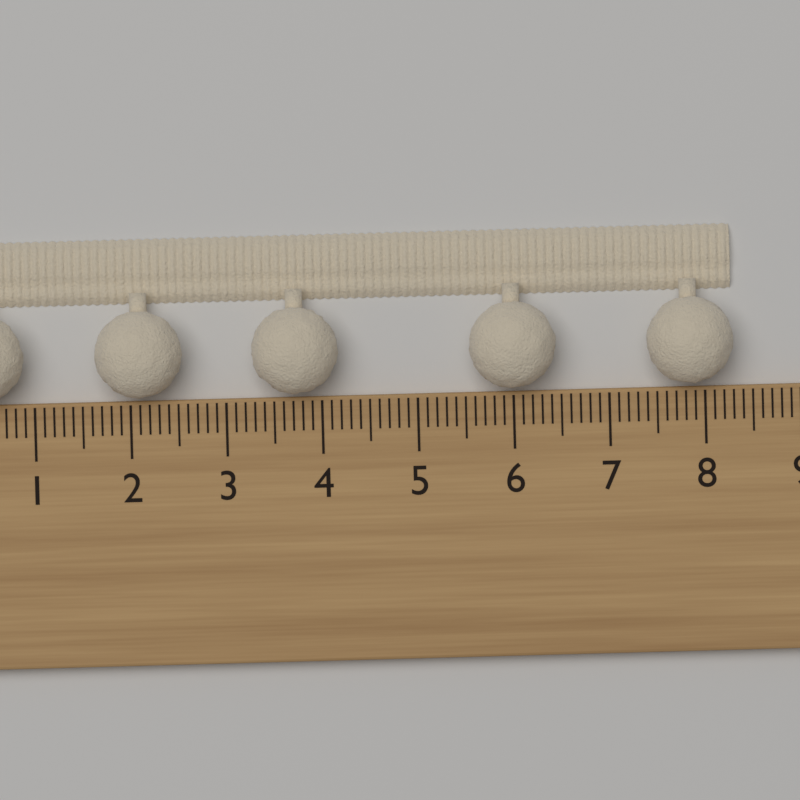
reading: 8.3 cm
